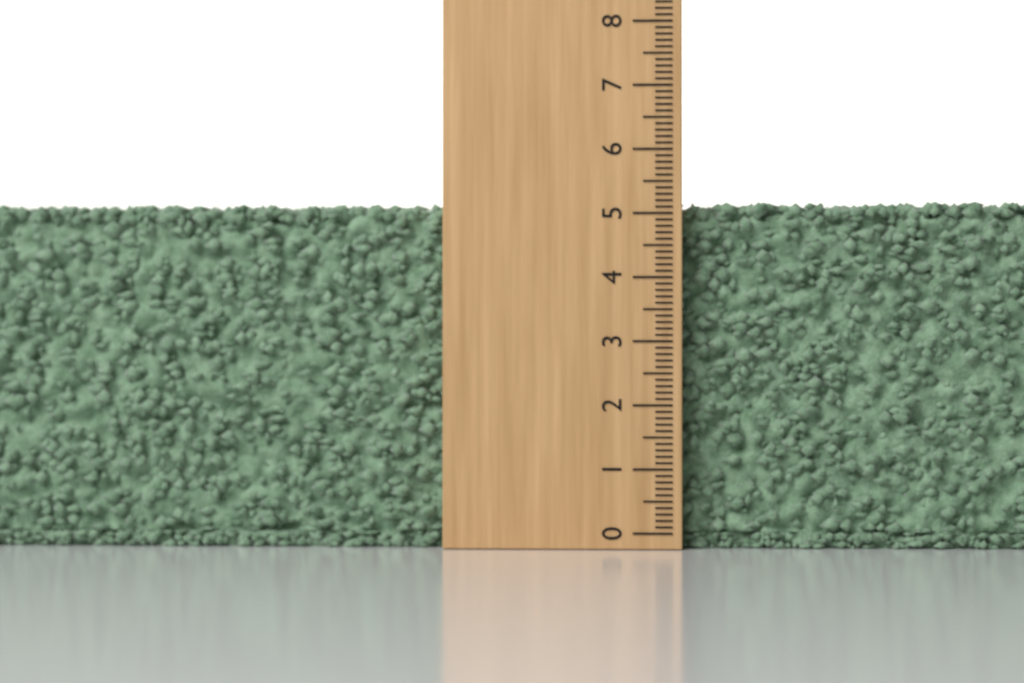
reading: 5.2 (no unit)
